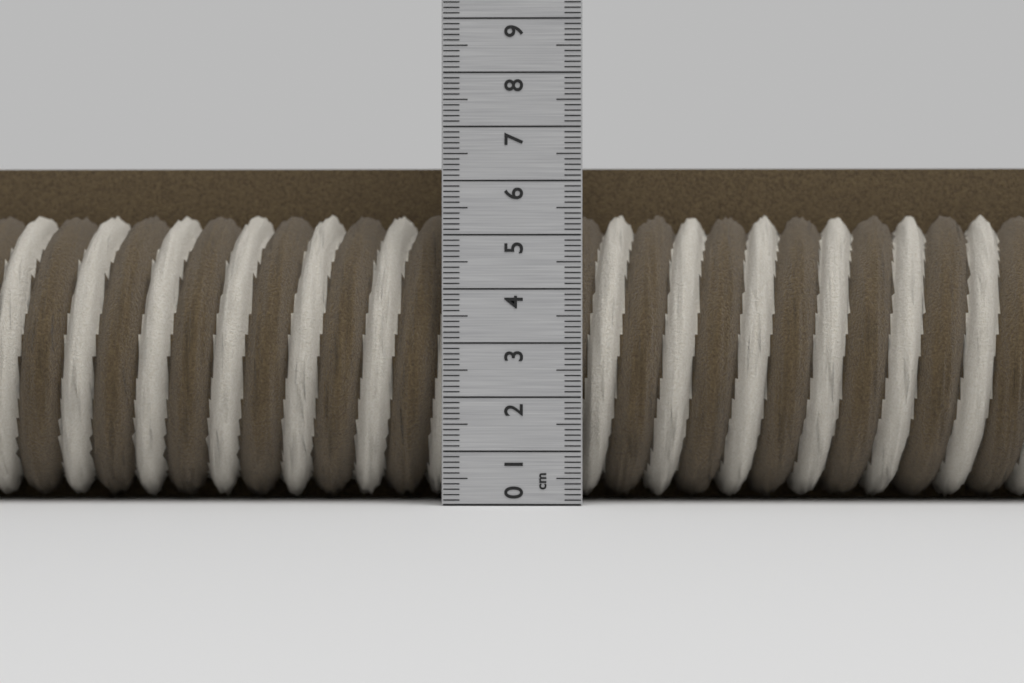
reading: 6.4 cm
